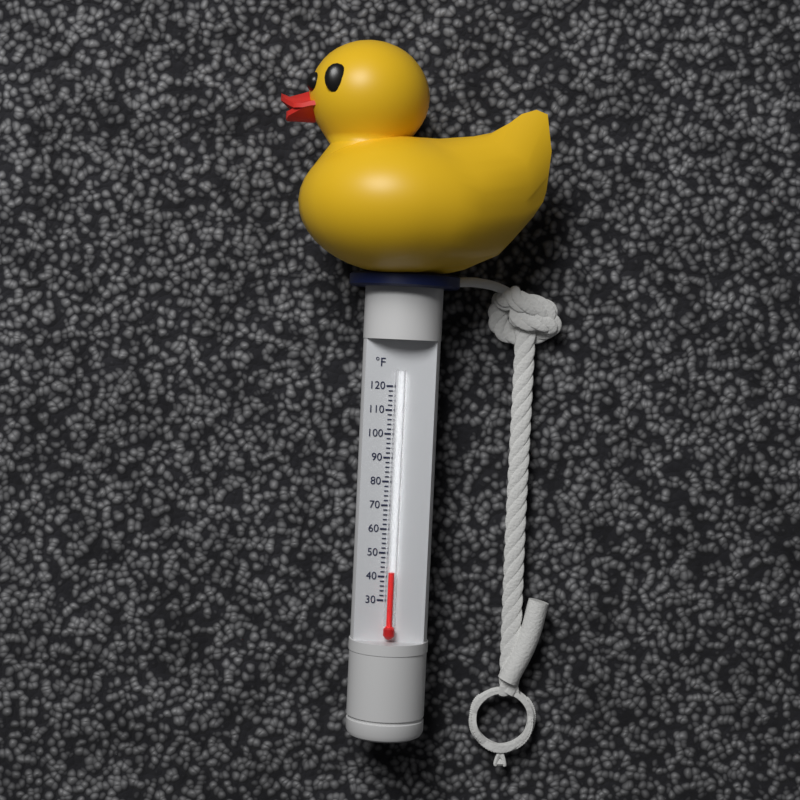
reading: 42 °F
